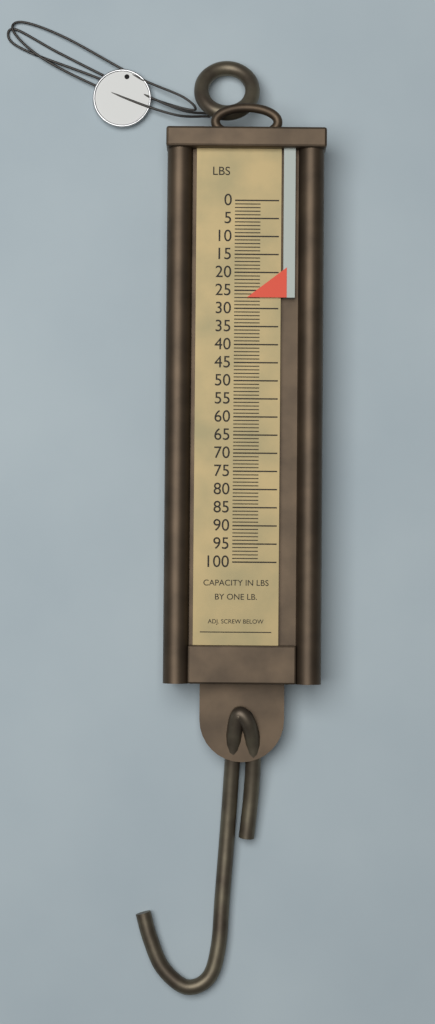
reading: 27 lb
